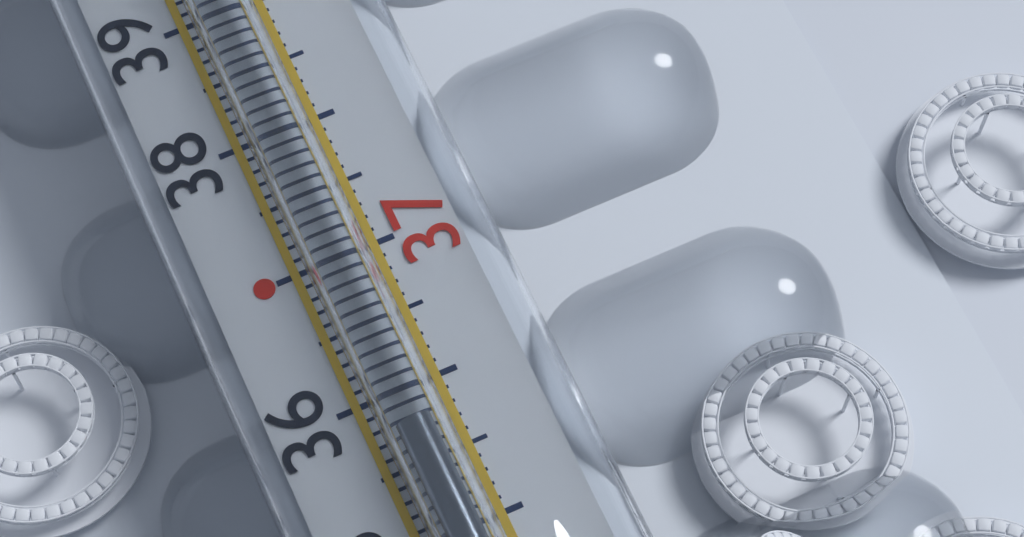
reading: 35.7 °C
